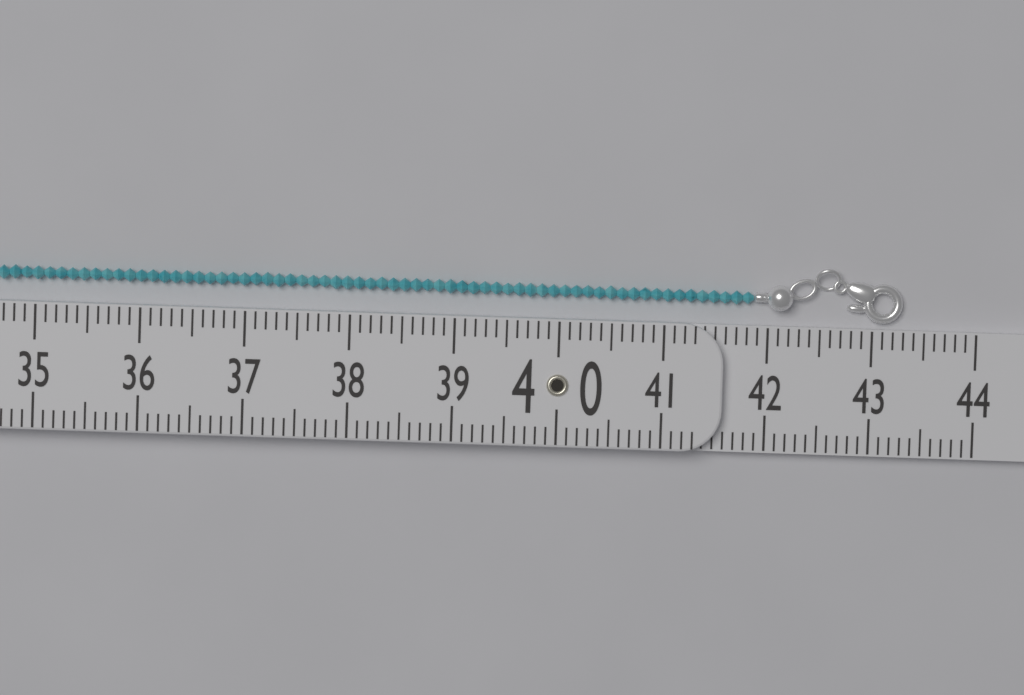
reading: 43.3 (no unit)
